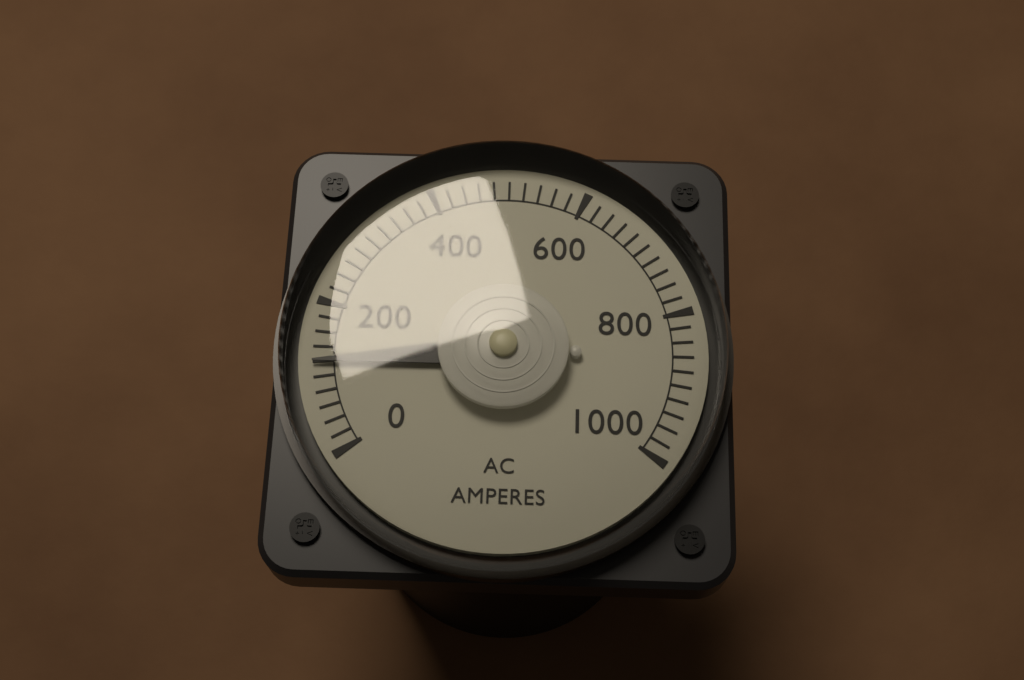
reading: 120 A
